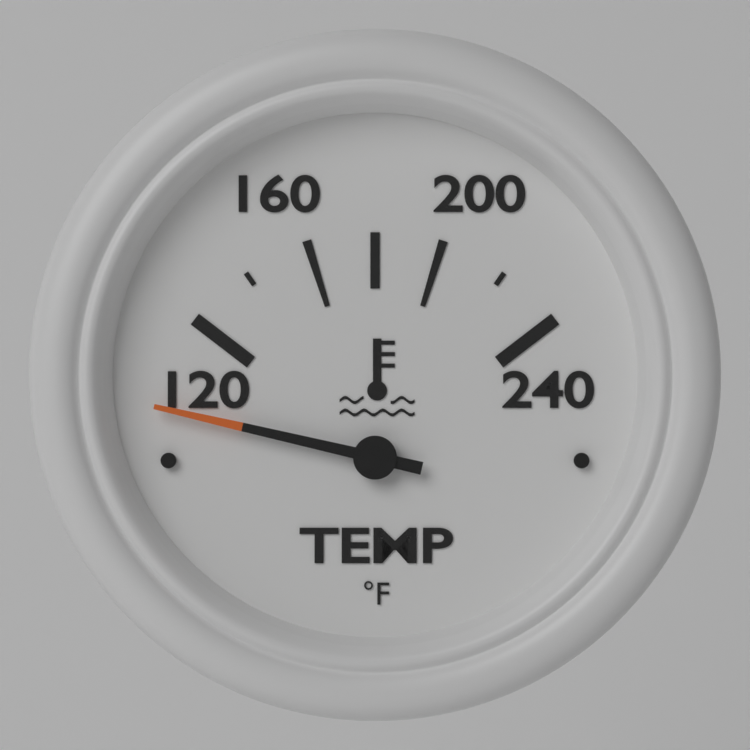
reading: 92 °F
